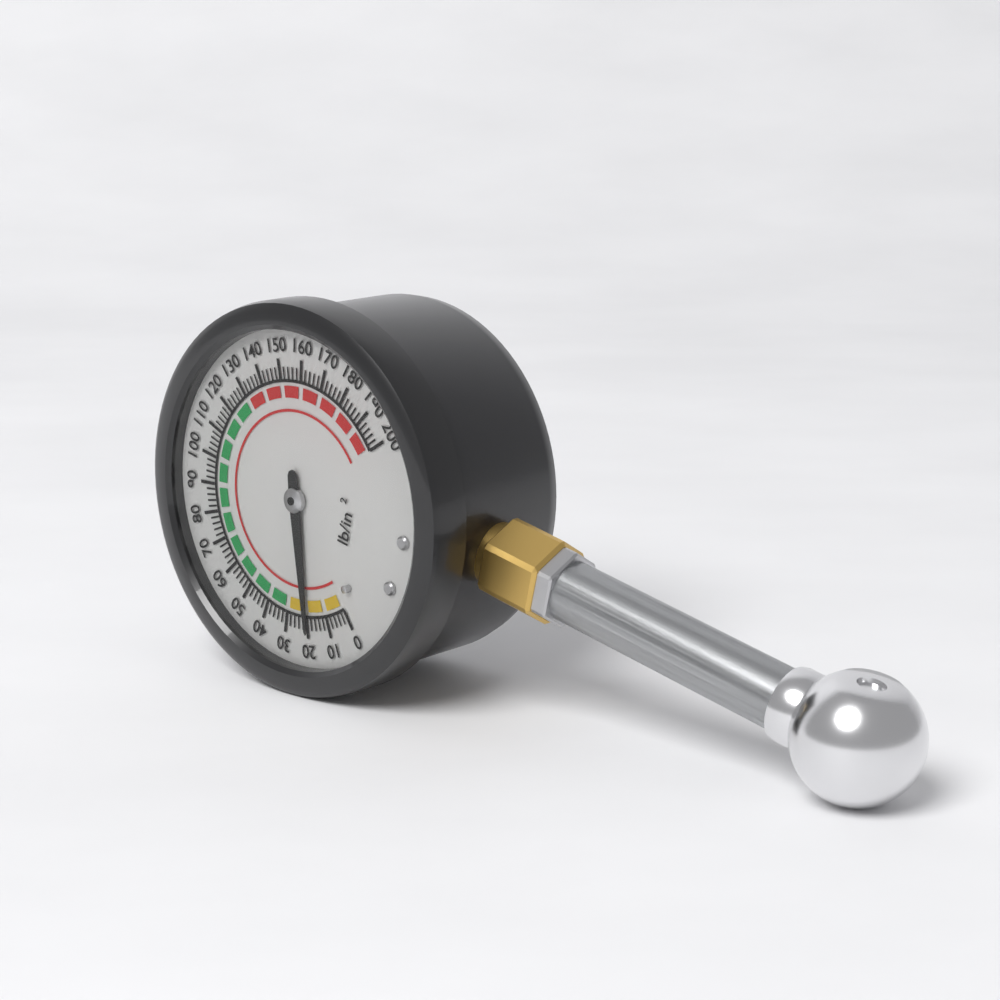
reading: 20 psi
